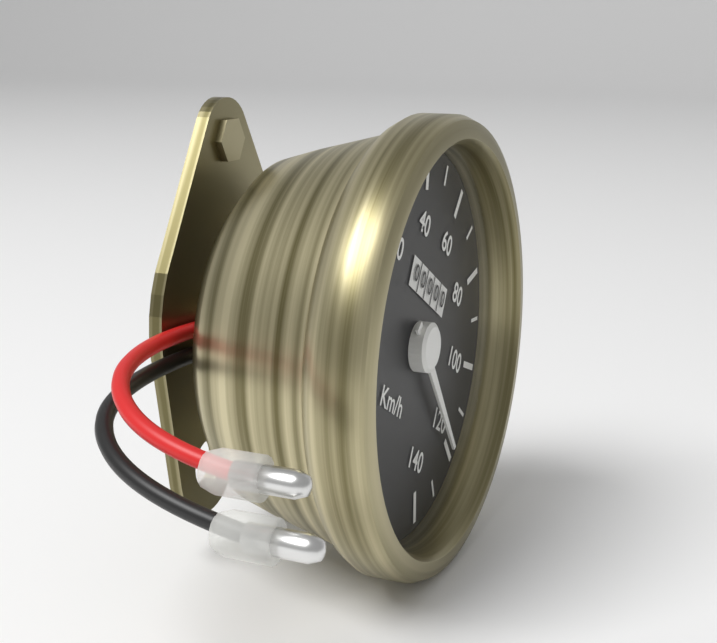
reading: 120 km/h
